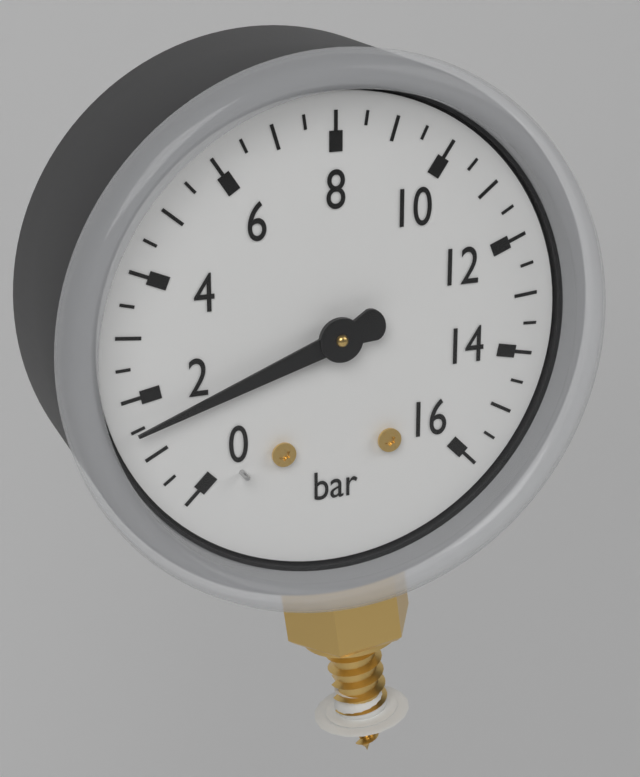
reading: 1.5 bar
